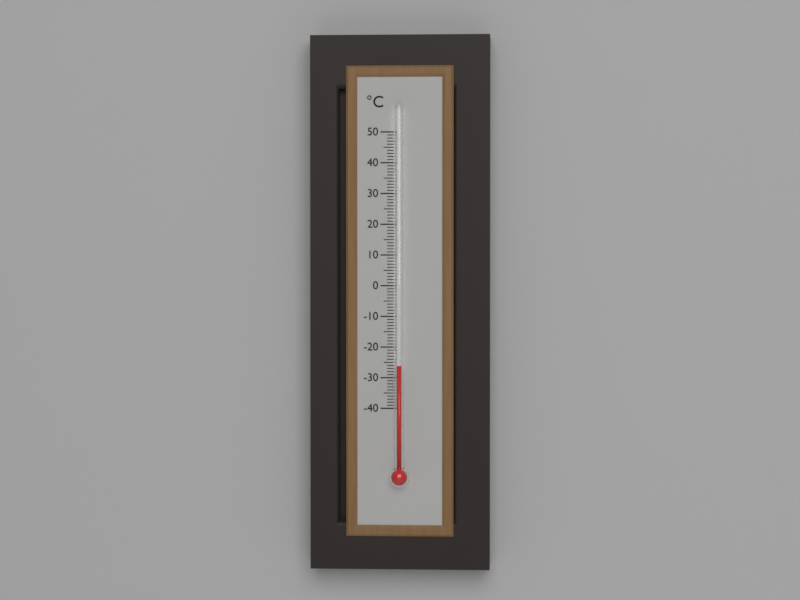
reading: -26 °C
